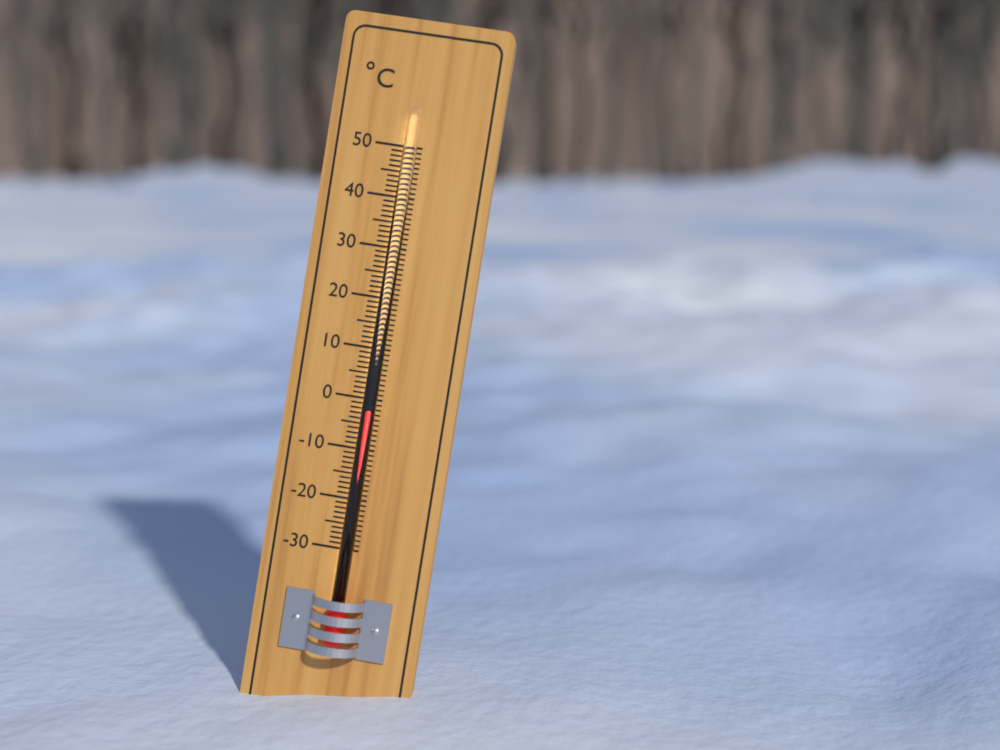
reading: -2 °C
